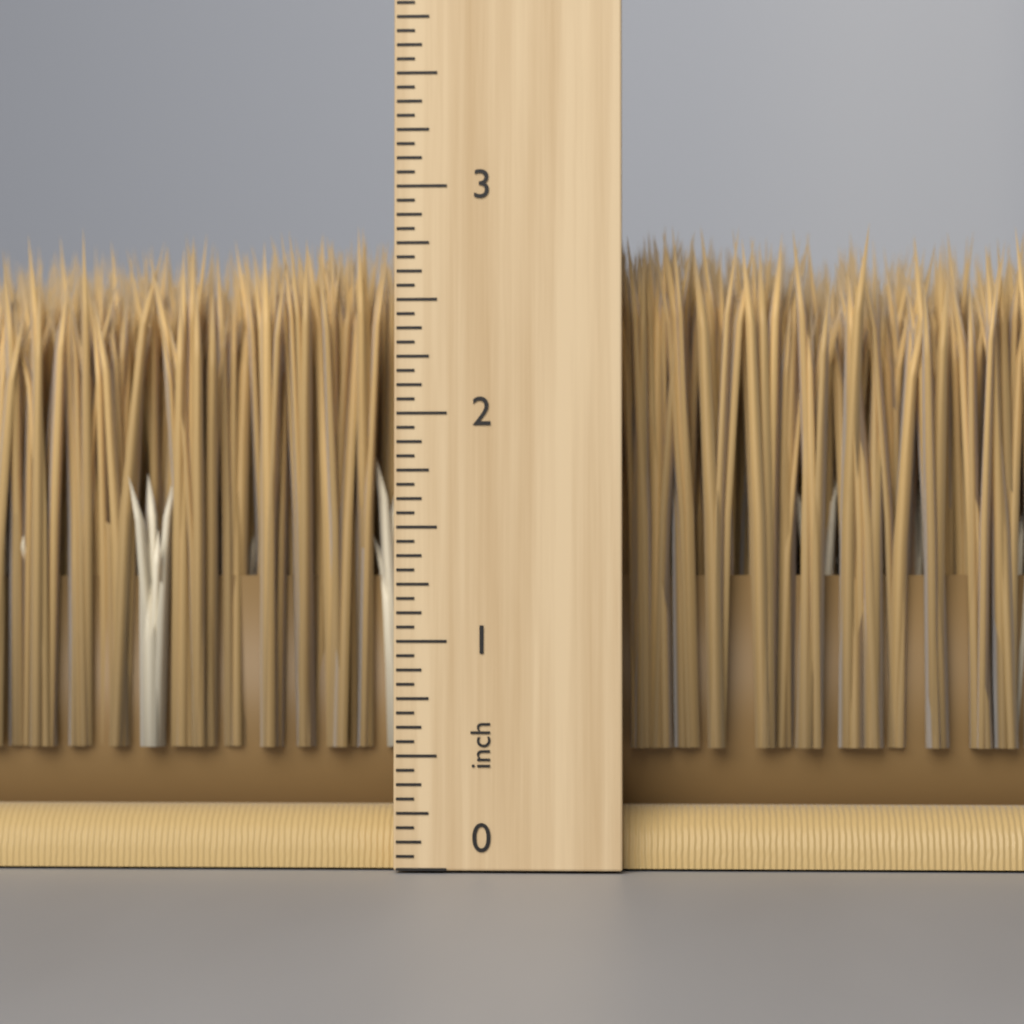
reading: 2.8750 inch
